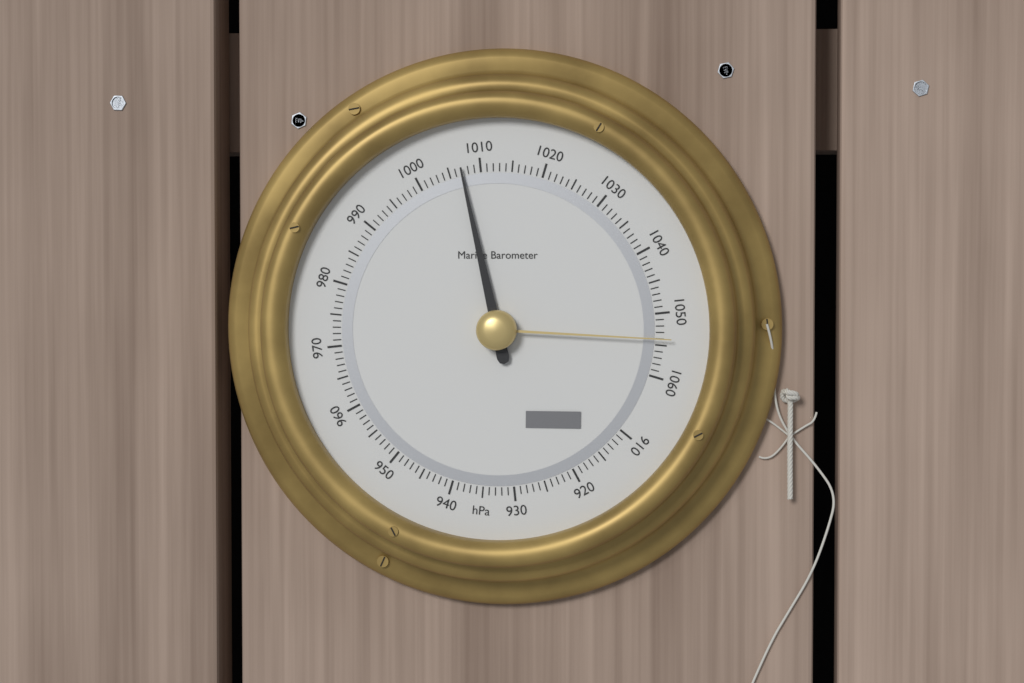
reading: 1007 hPa
